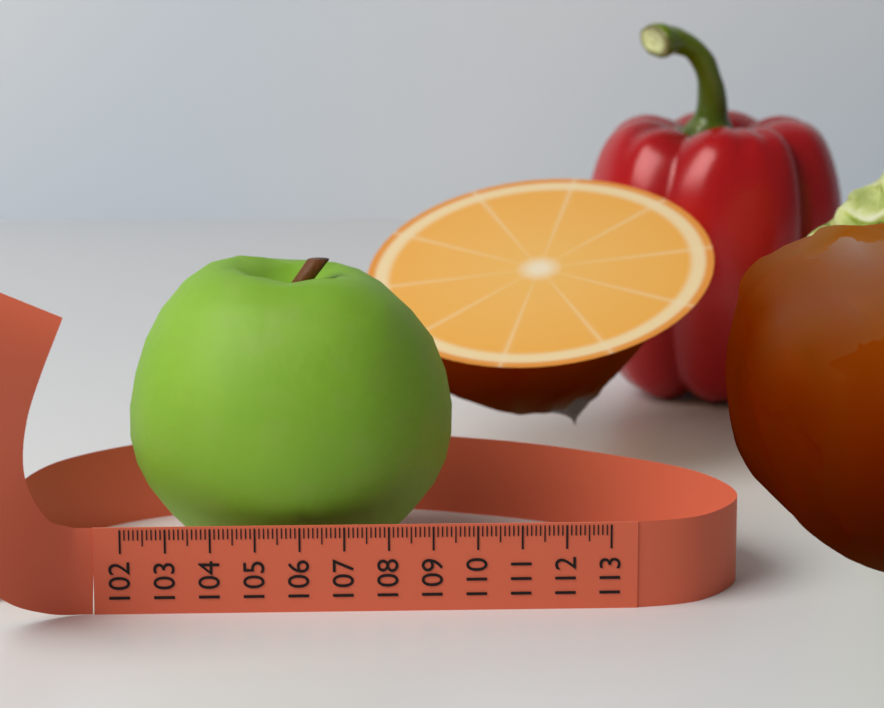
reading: 109.6 (no unit)
